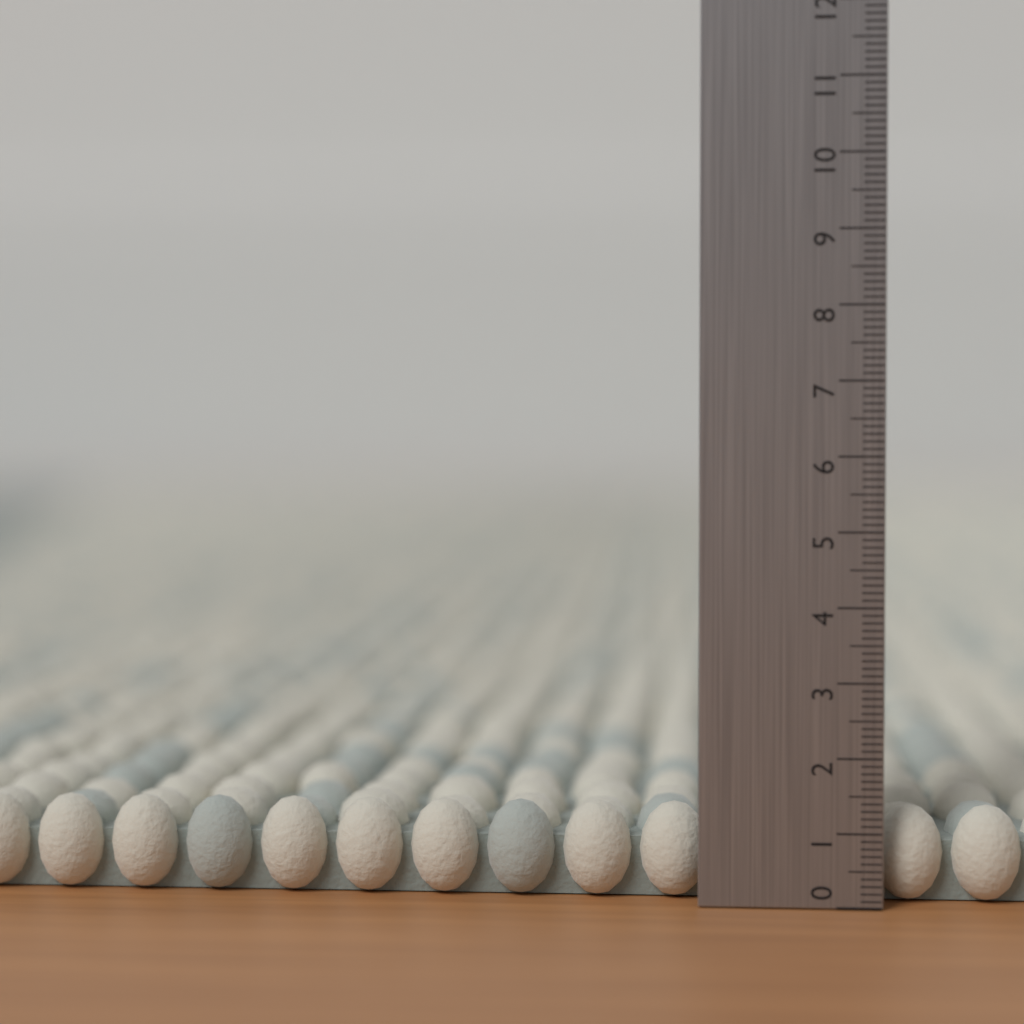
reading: 1.3 (no unit)
